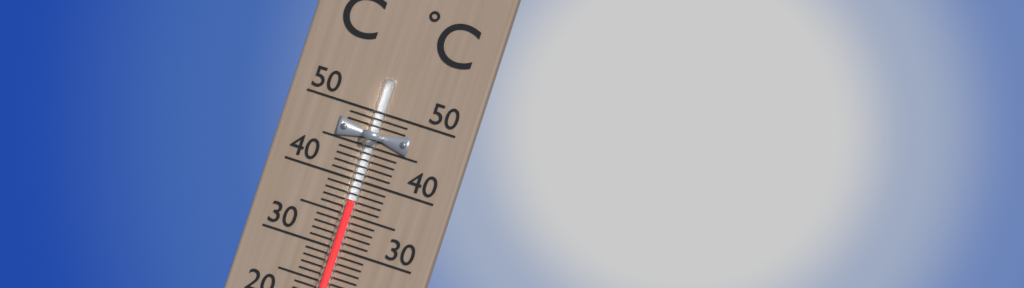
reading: 37 °C
